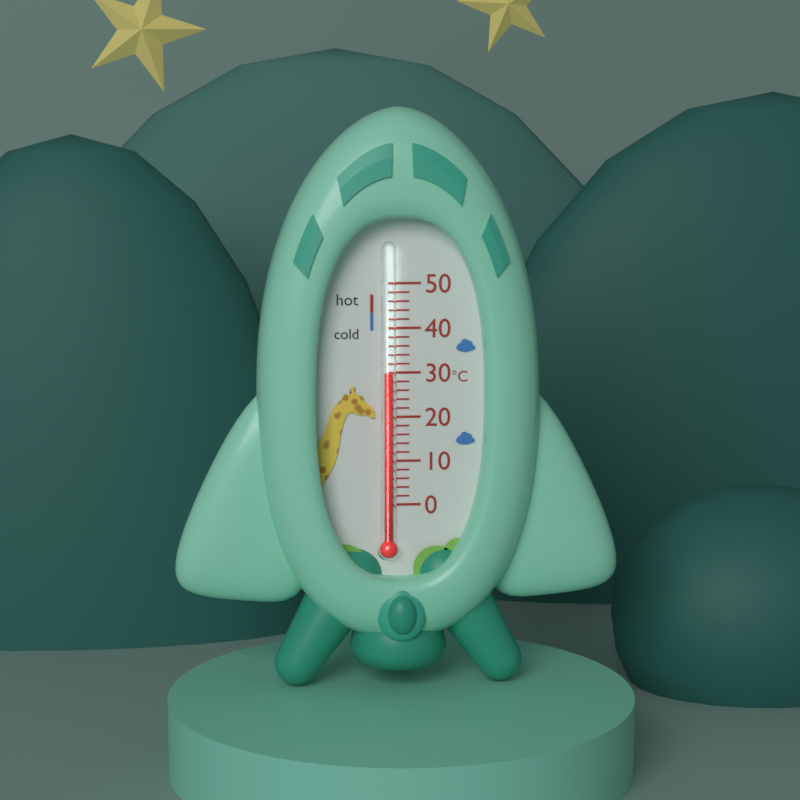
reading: 30 °C
